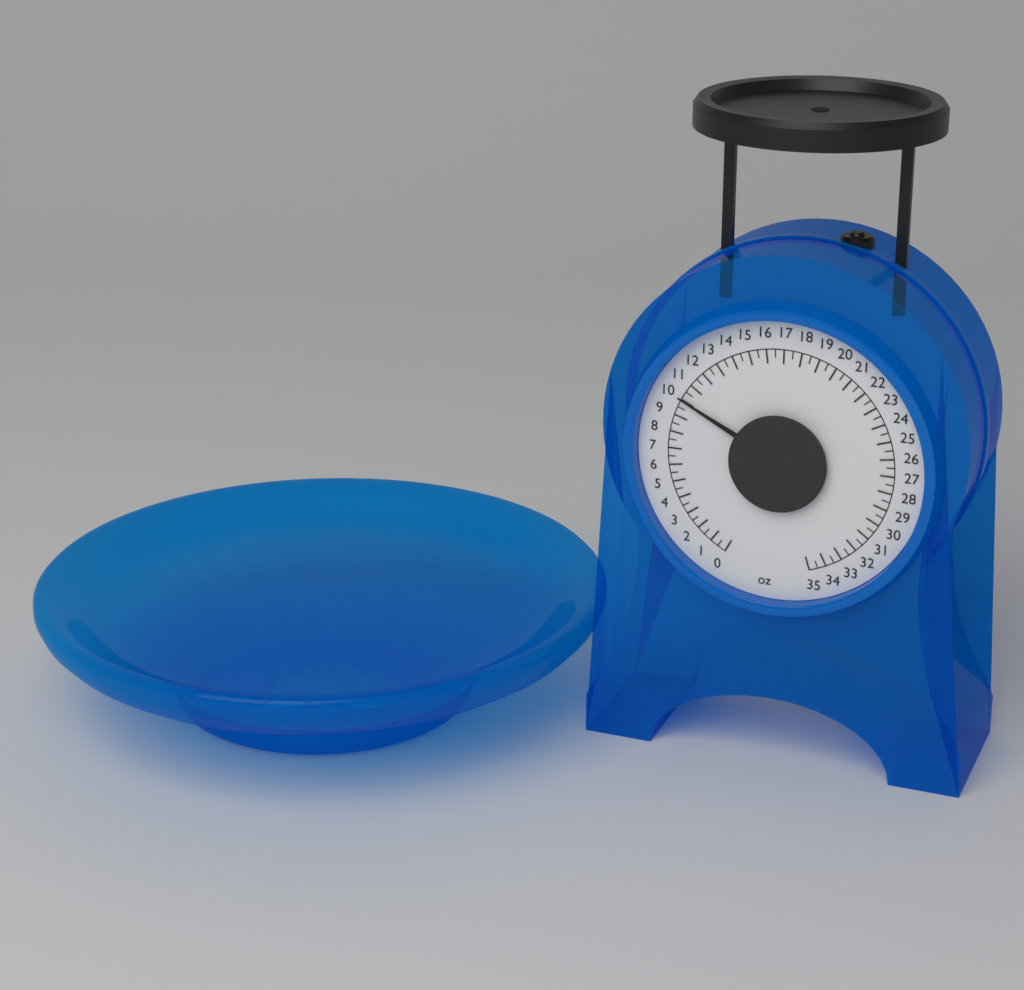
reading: 10.0 oz
